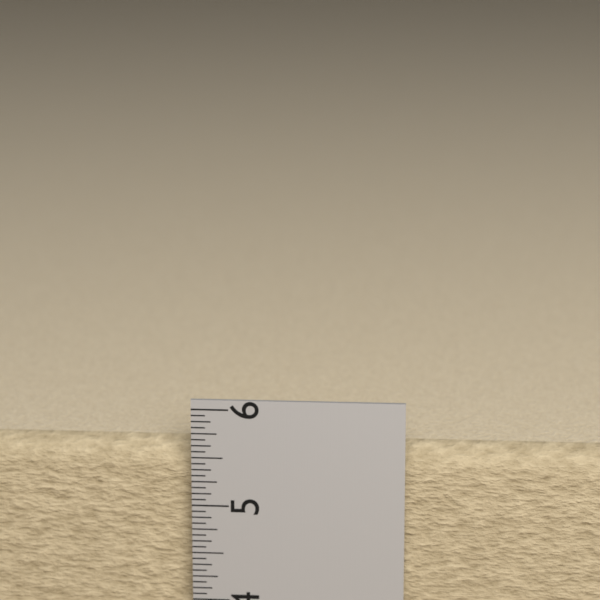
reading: 5.6250 in
